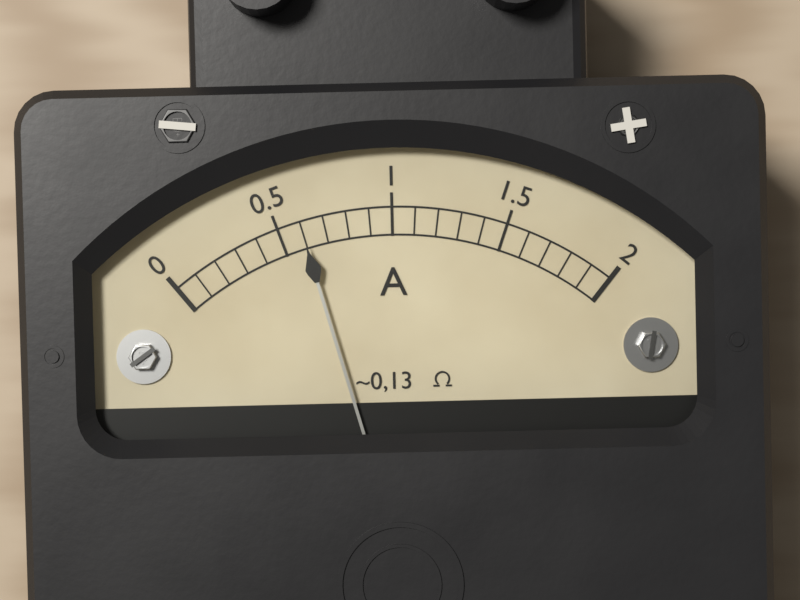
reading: 0.6 A
